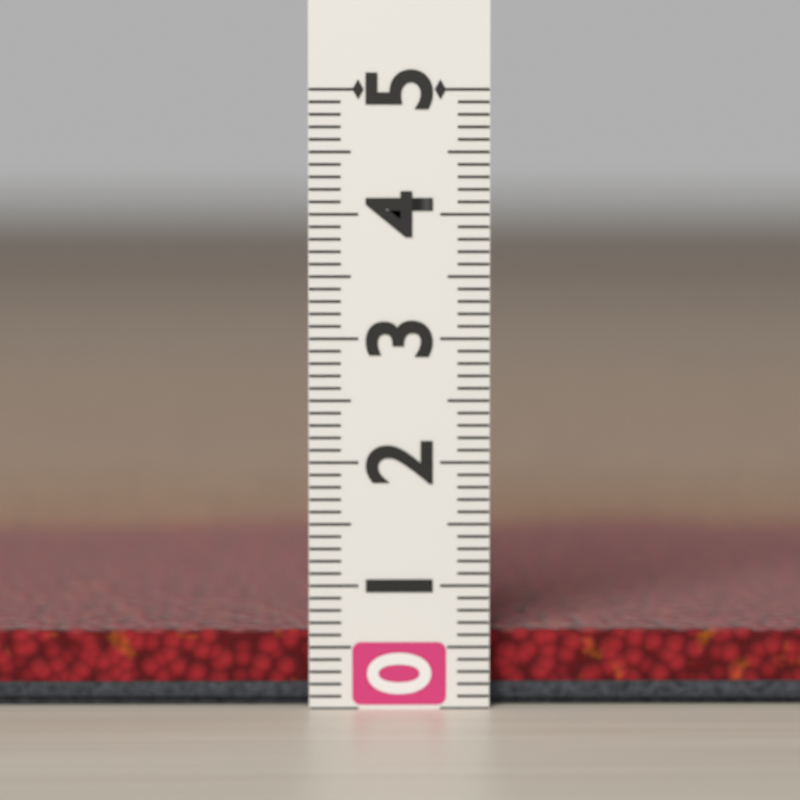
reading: 0.6 (no unit)
